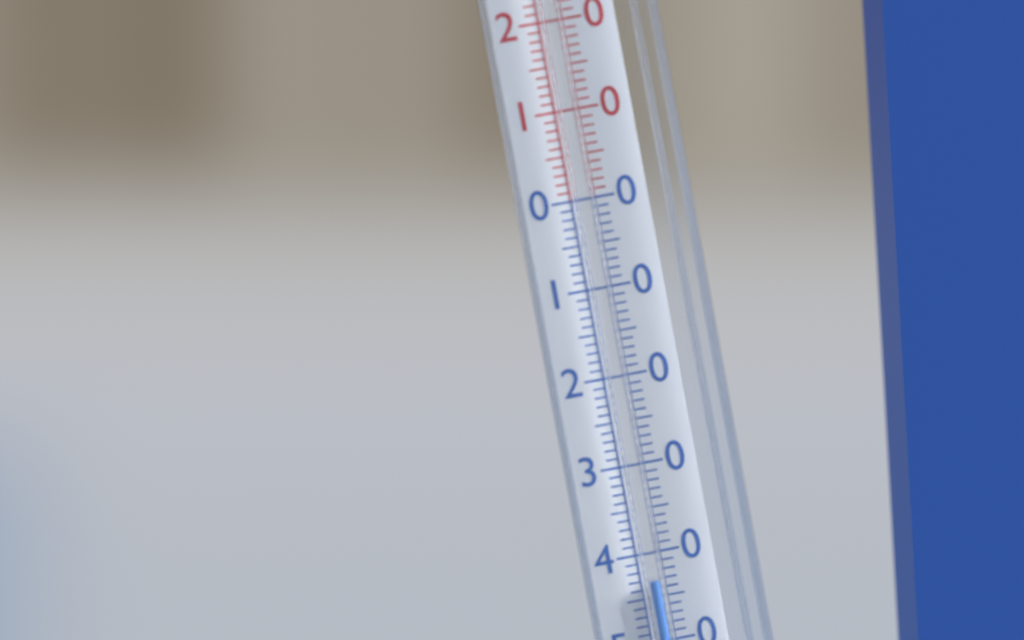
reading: -43 °C
